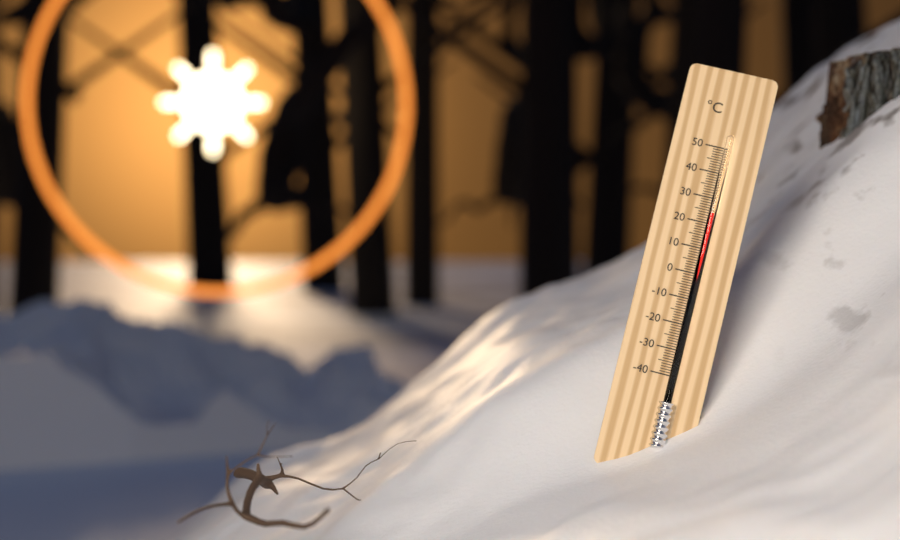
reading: 24 °C
